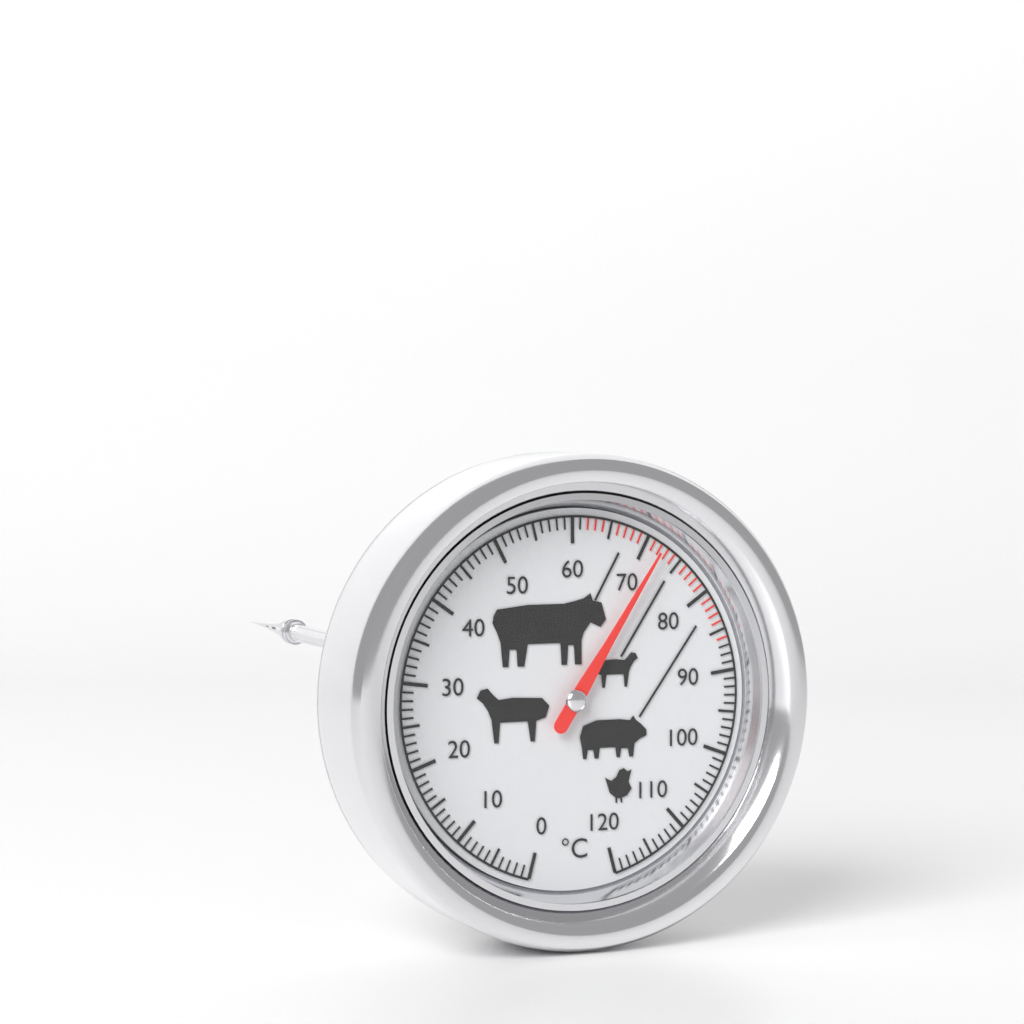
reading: 72 °C
